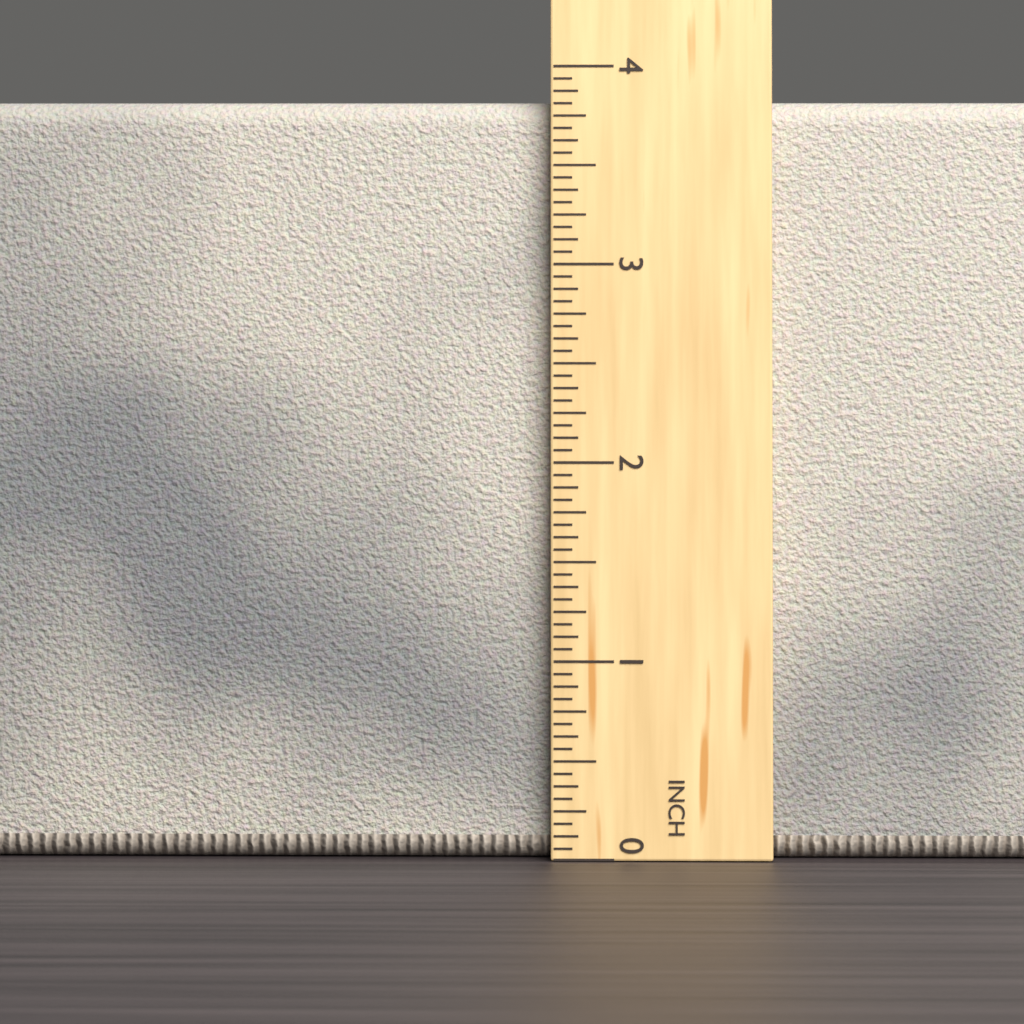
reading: 3.8125 in
